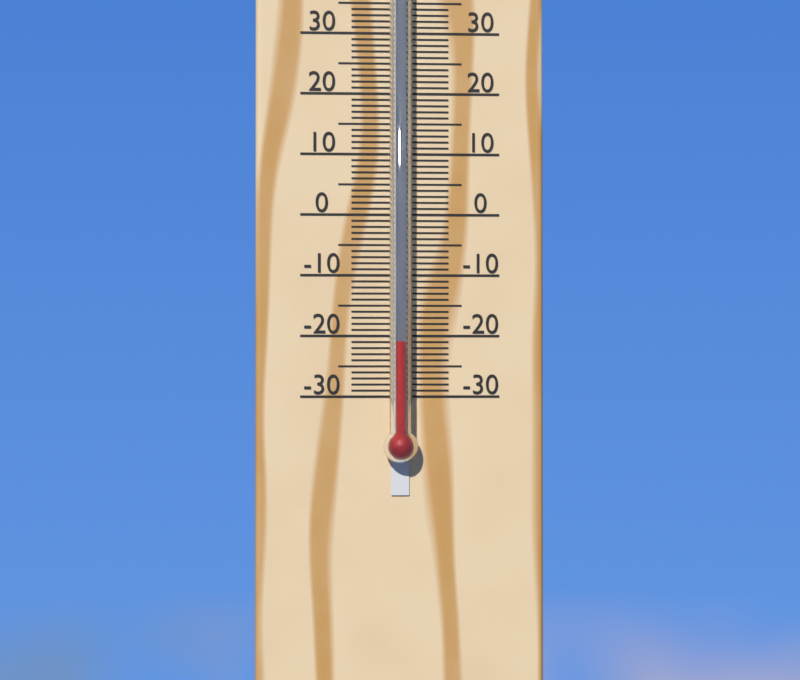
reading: -21 °C
